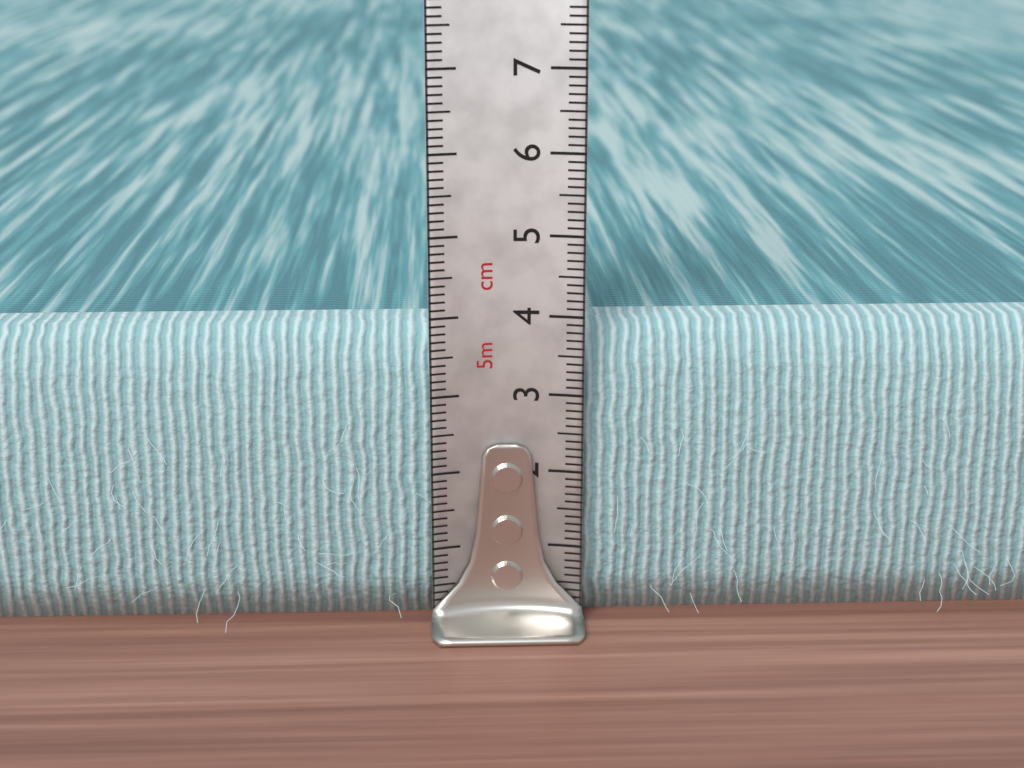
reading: 3.8 cm
